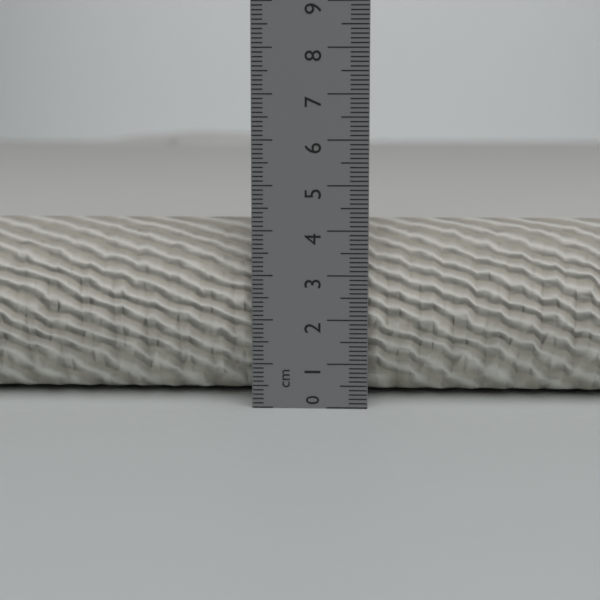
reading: 4.1 cm
